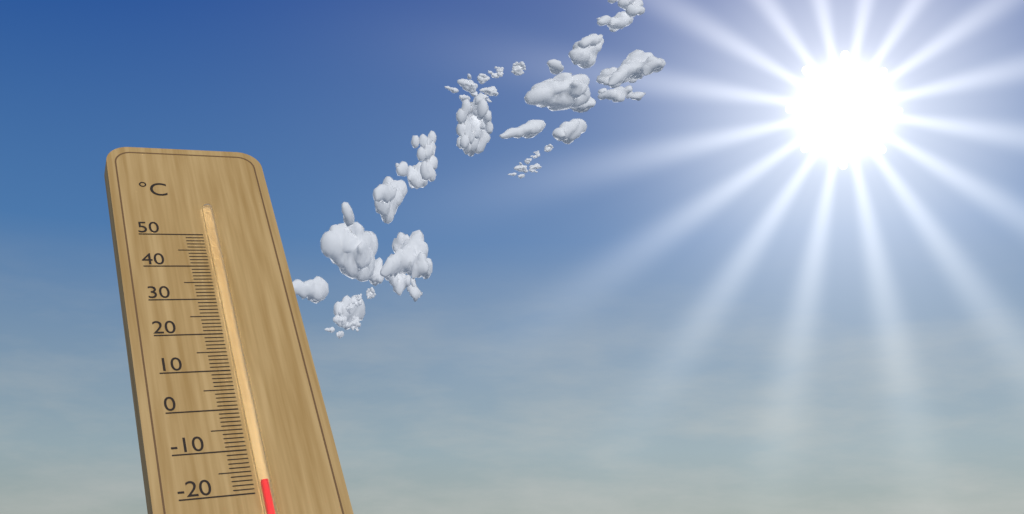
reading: -18 °C
